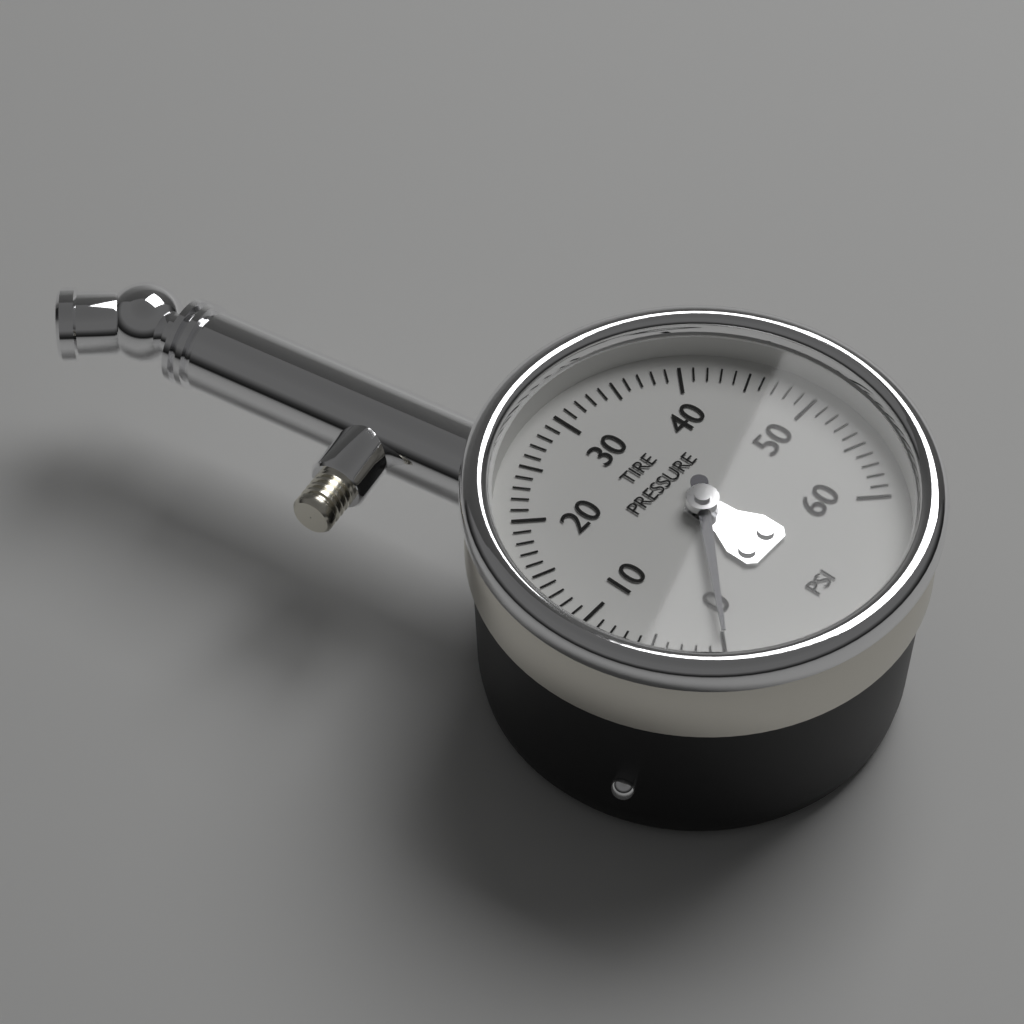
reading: 0 psi
